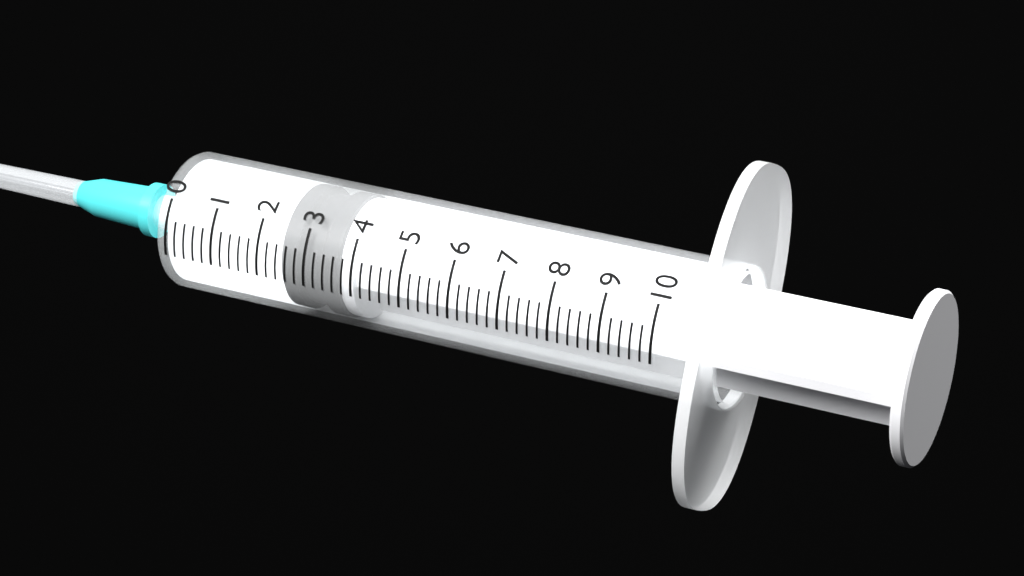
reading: 2.4 (no unit)
